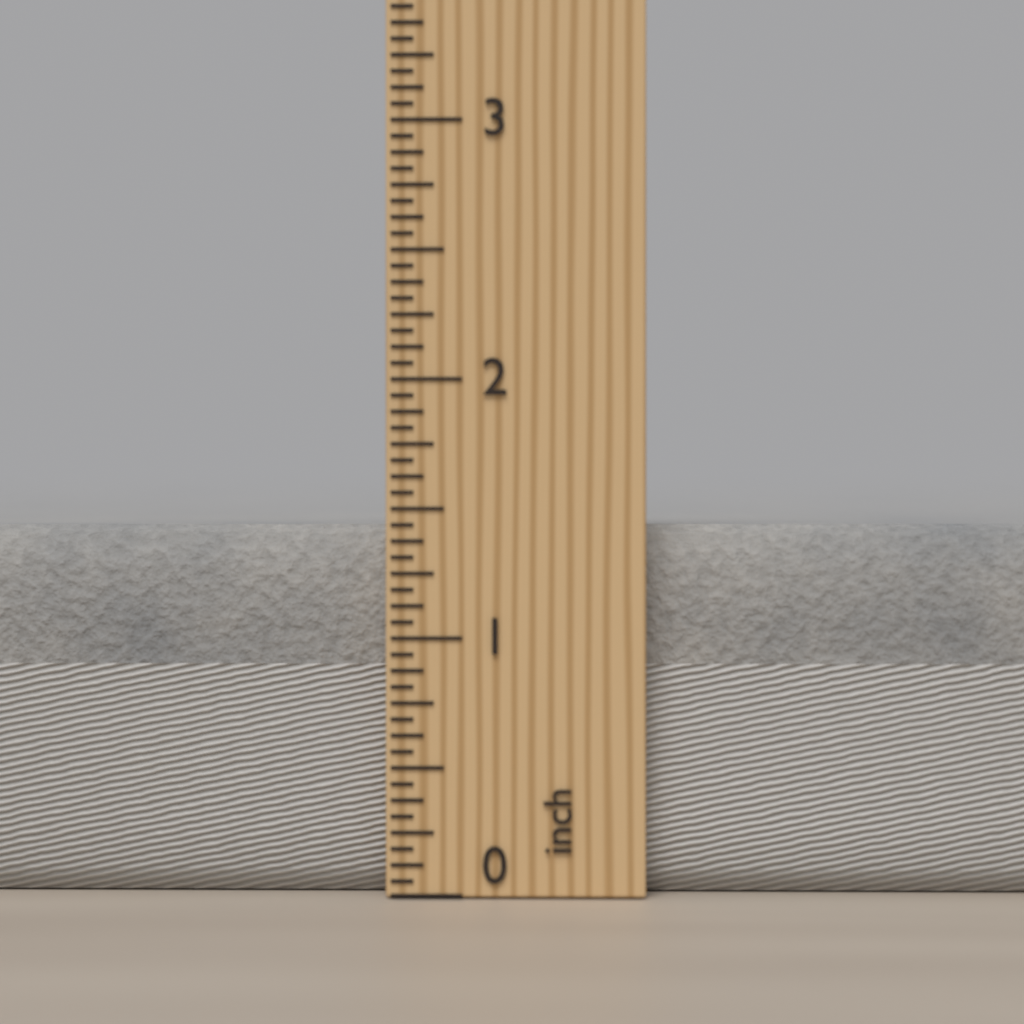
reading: 1.4375 inch
